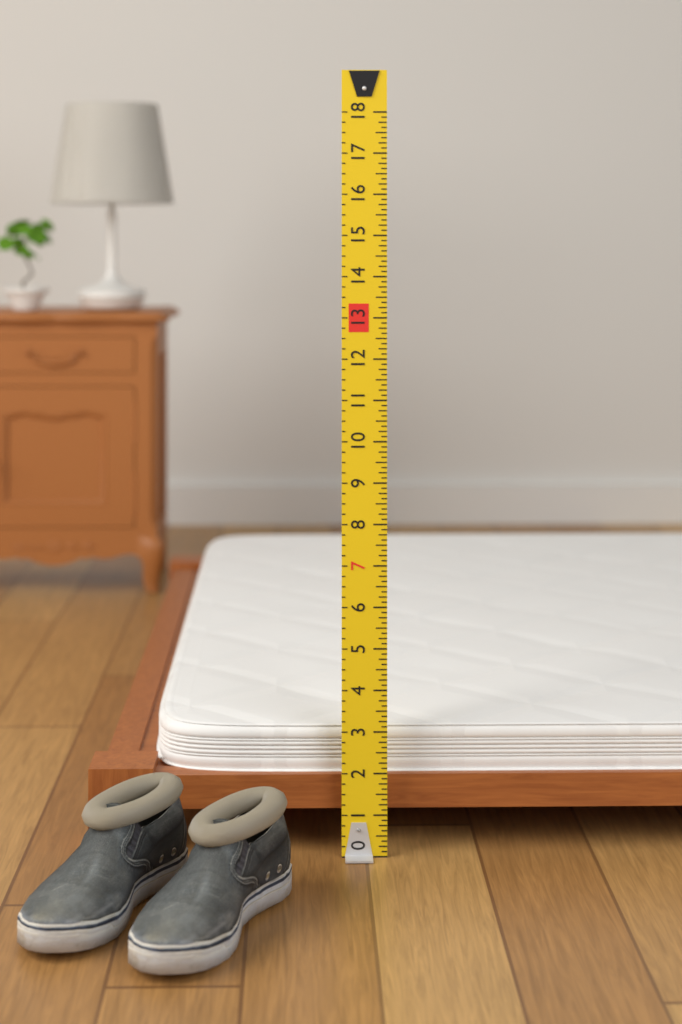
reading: 3.000 (no unit)
